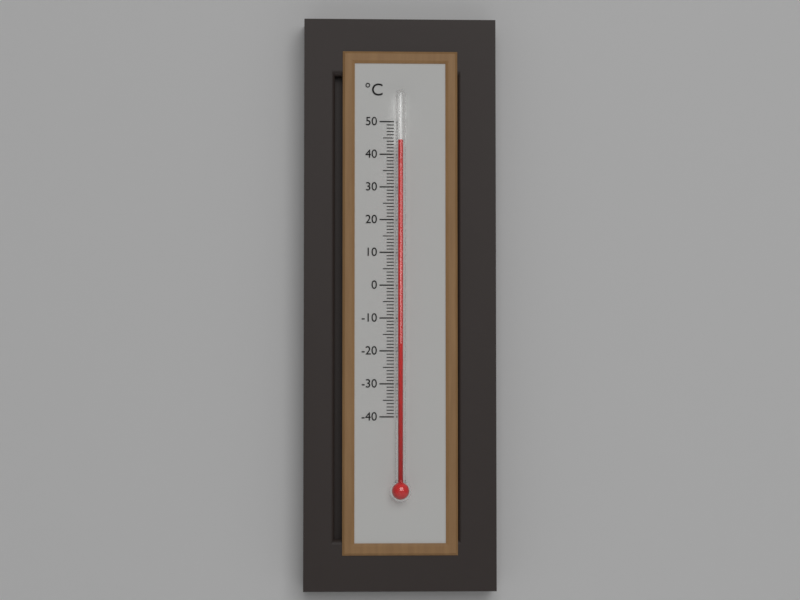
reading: 44 °C
